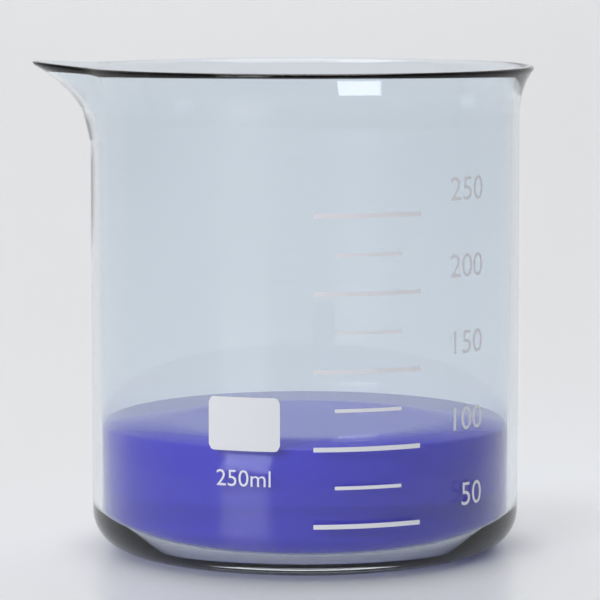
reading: 100 ml
